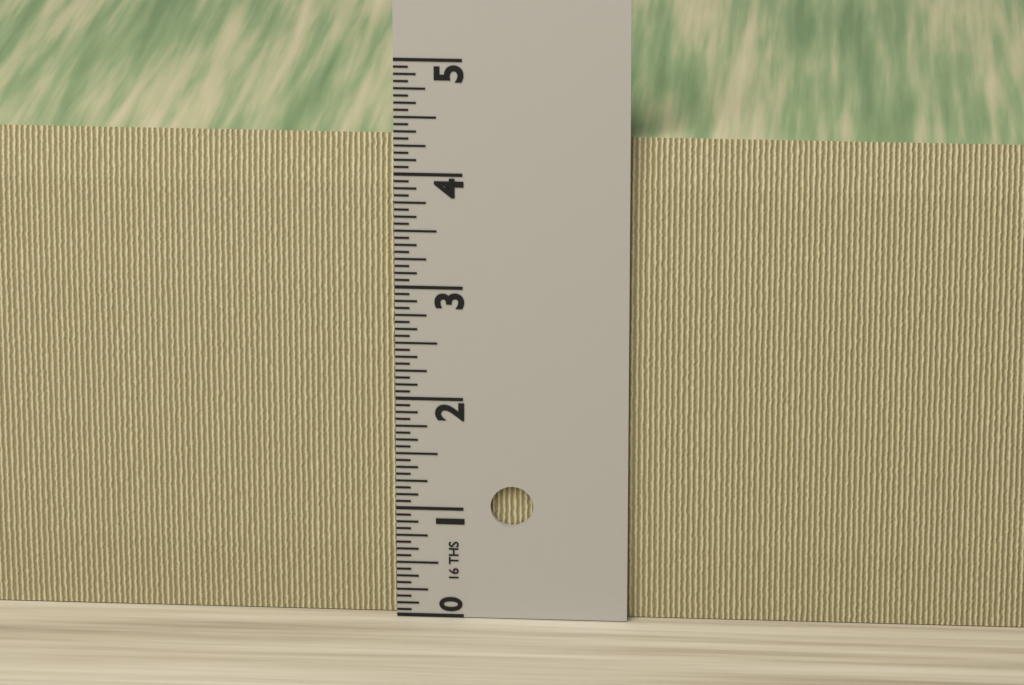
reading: 4.3125 in
